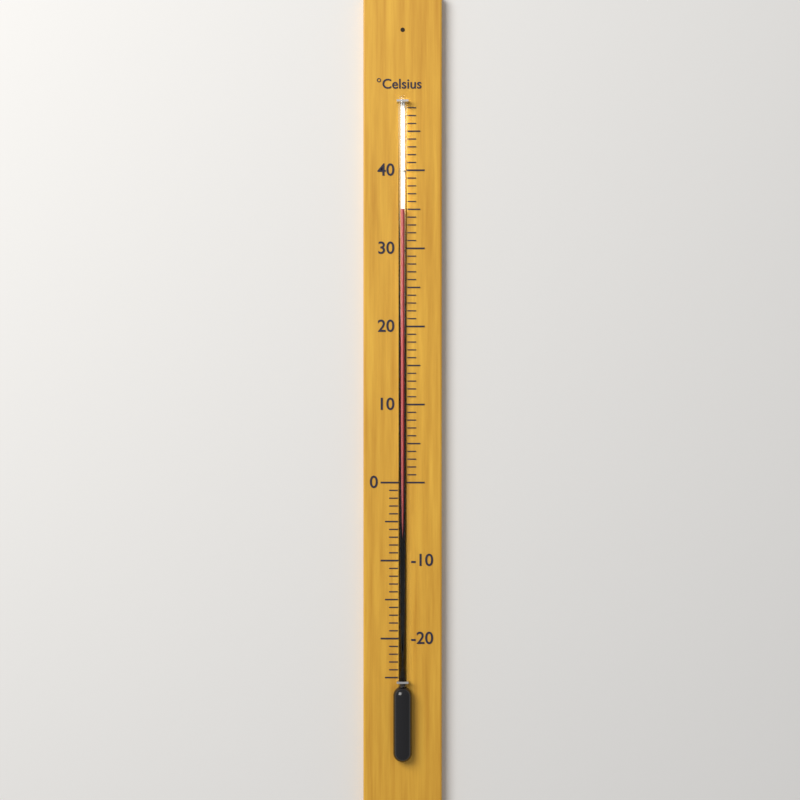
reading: 35 °C
